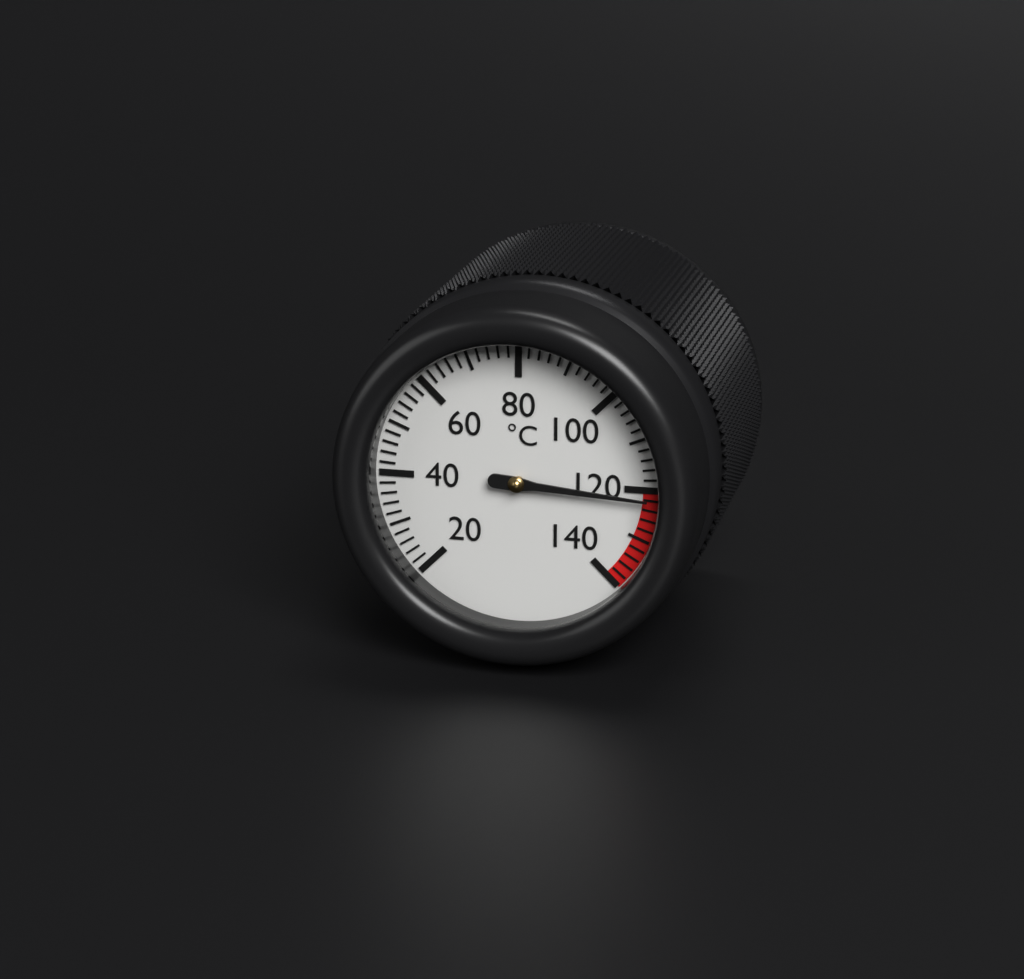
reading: 122 °C
